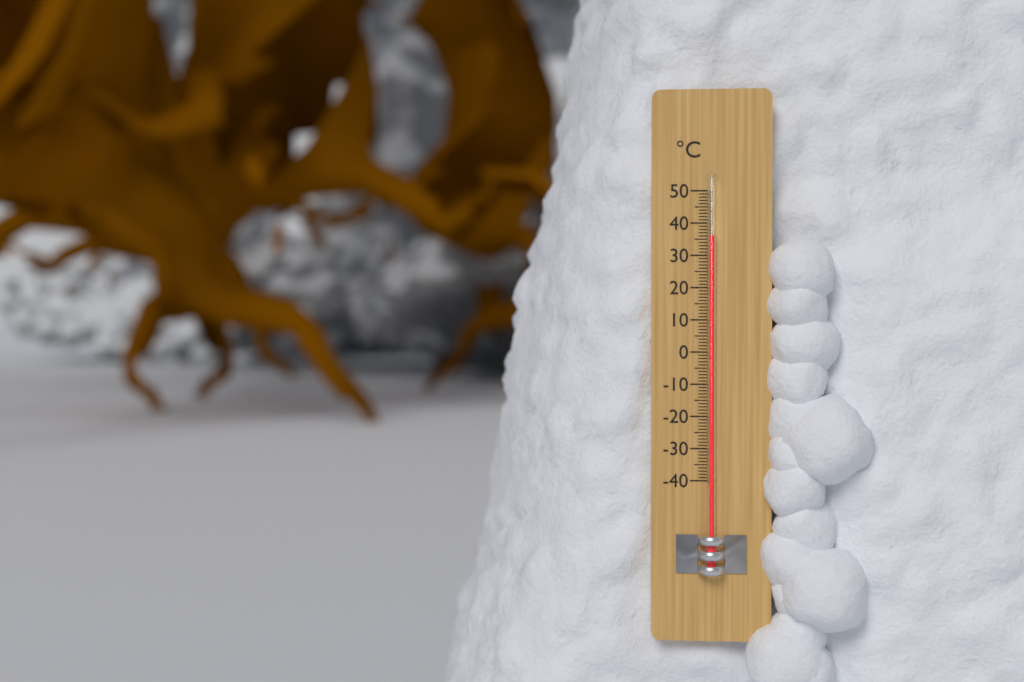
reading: 36 °C
